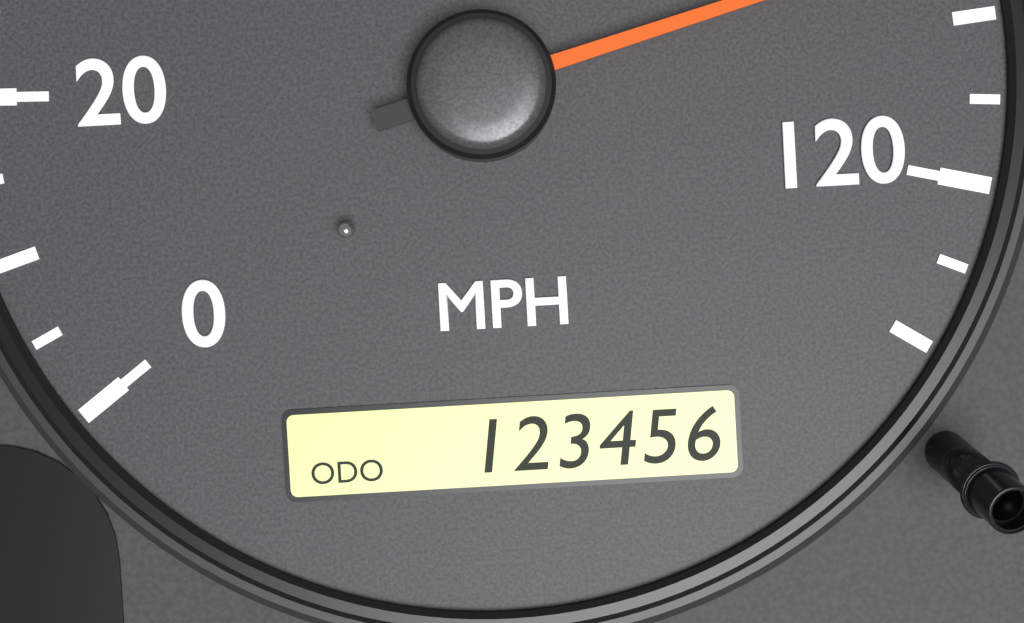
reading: 105 MPH
